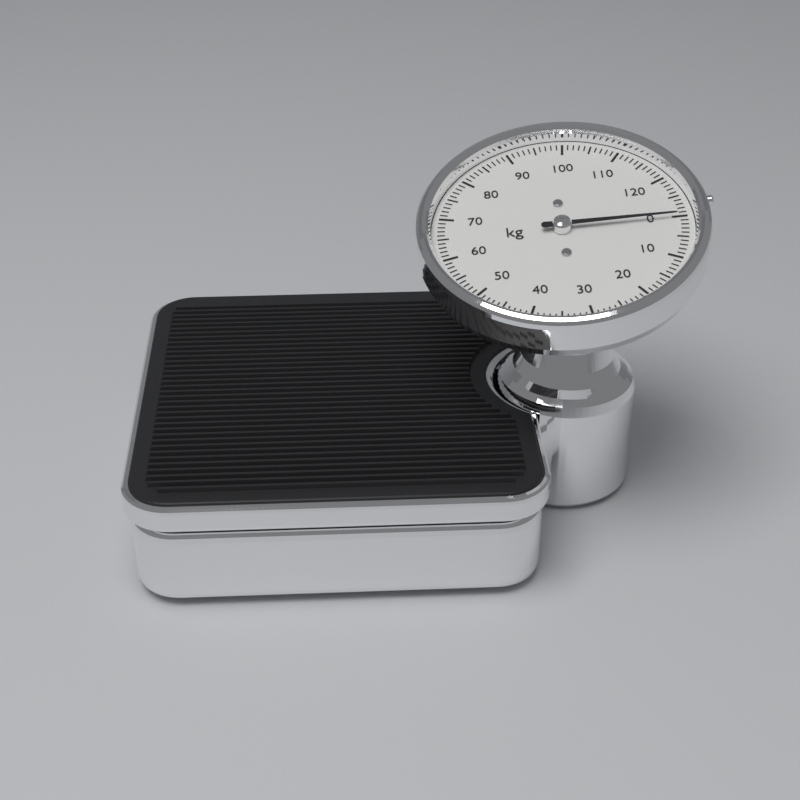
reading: 0 kg
